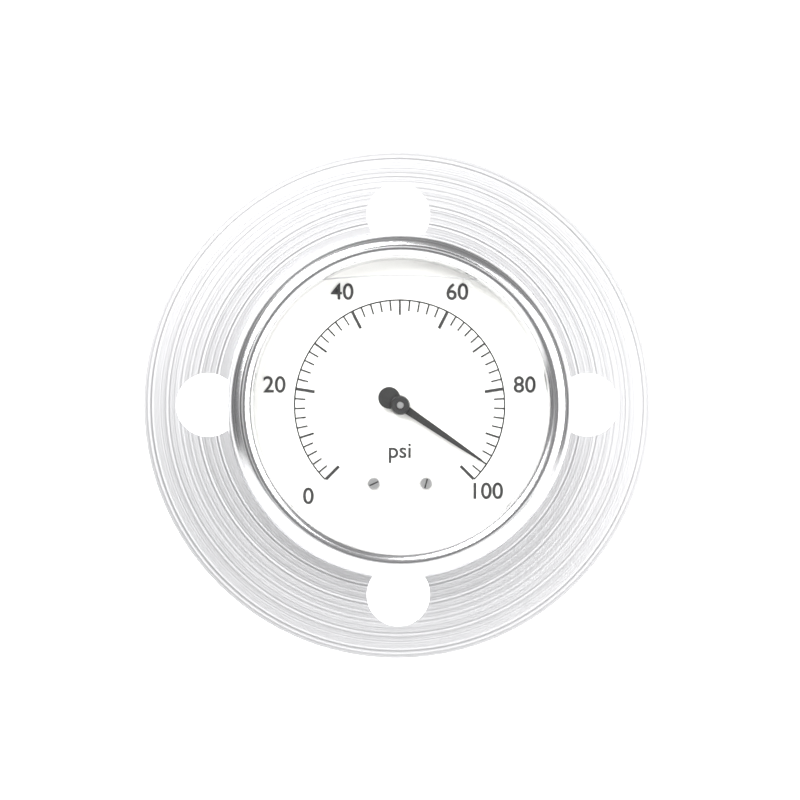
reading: 96 psi
